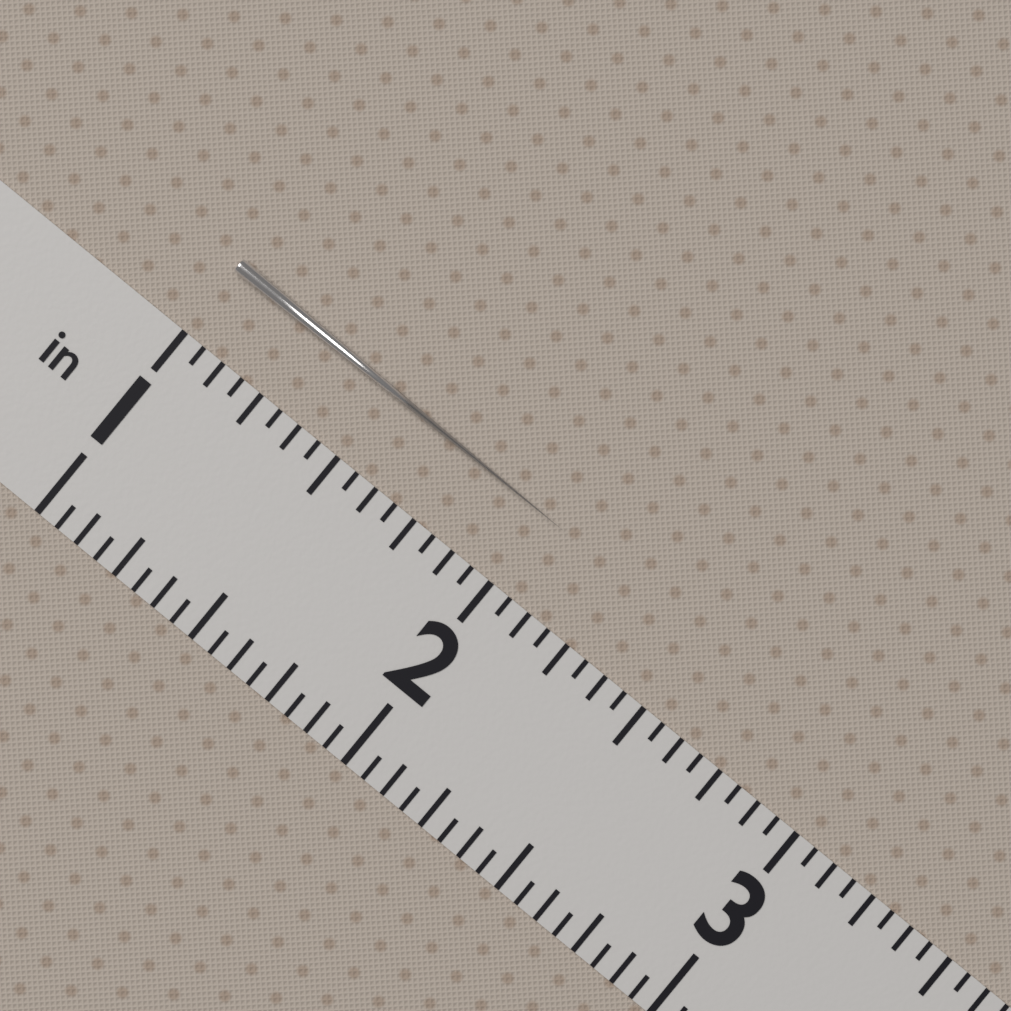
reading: 2.0625 in
